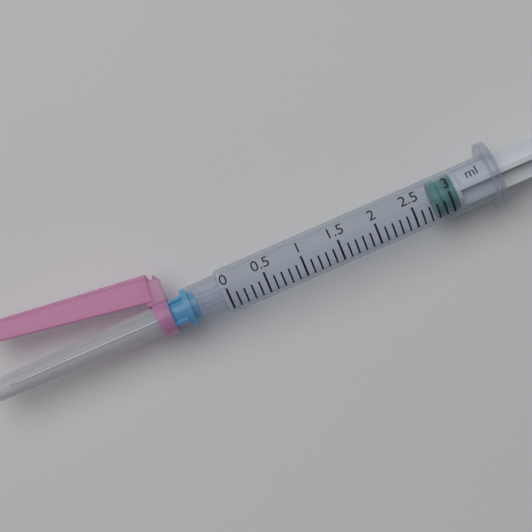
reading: 2.8 ml
